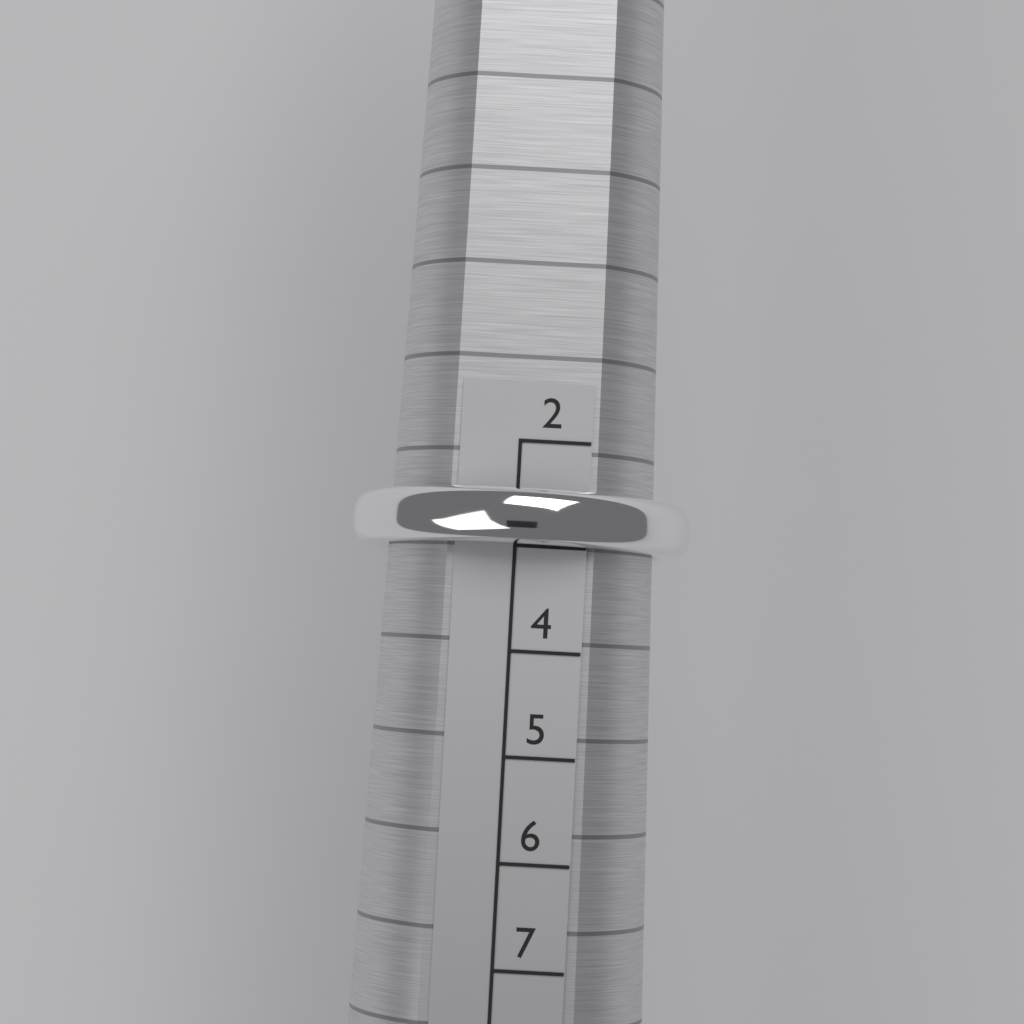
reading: 3 (no unit)
